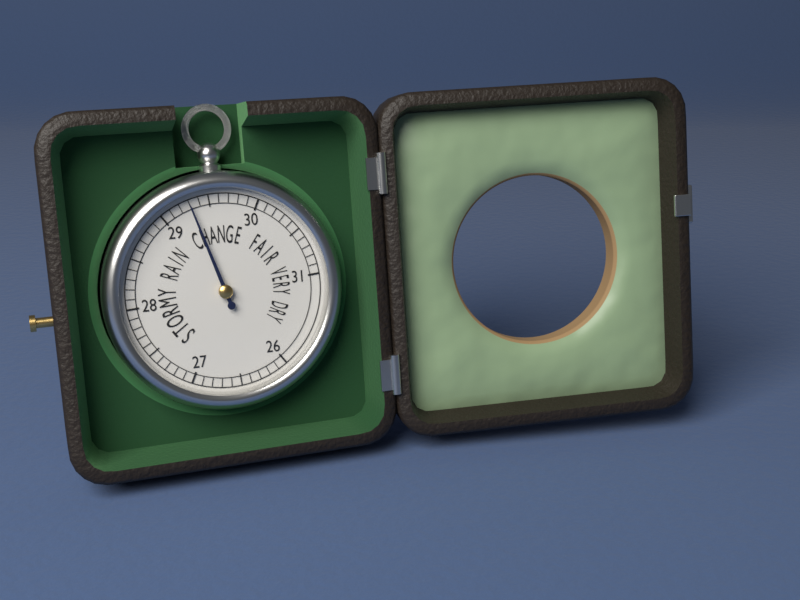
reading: 29.3 (no unit)
